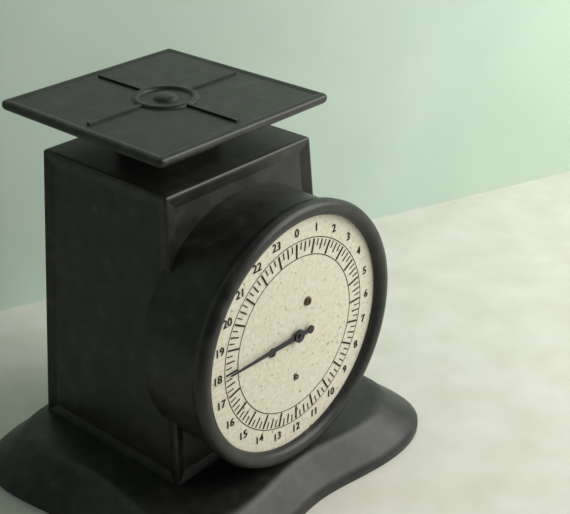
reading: 18.00 lb
